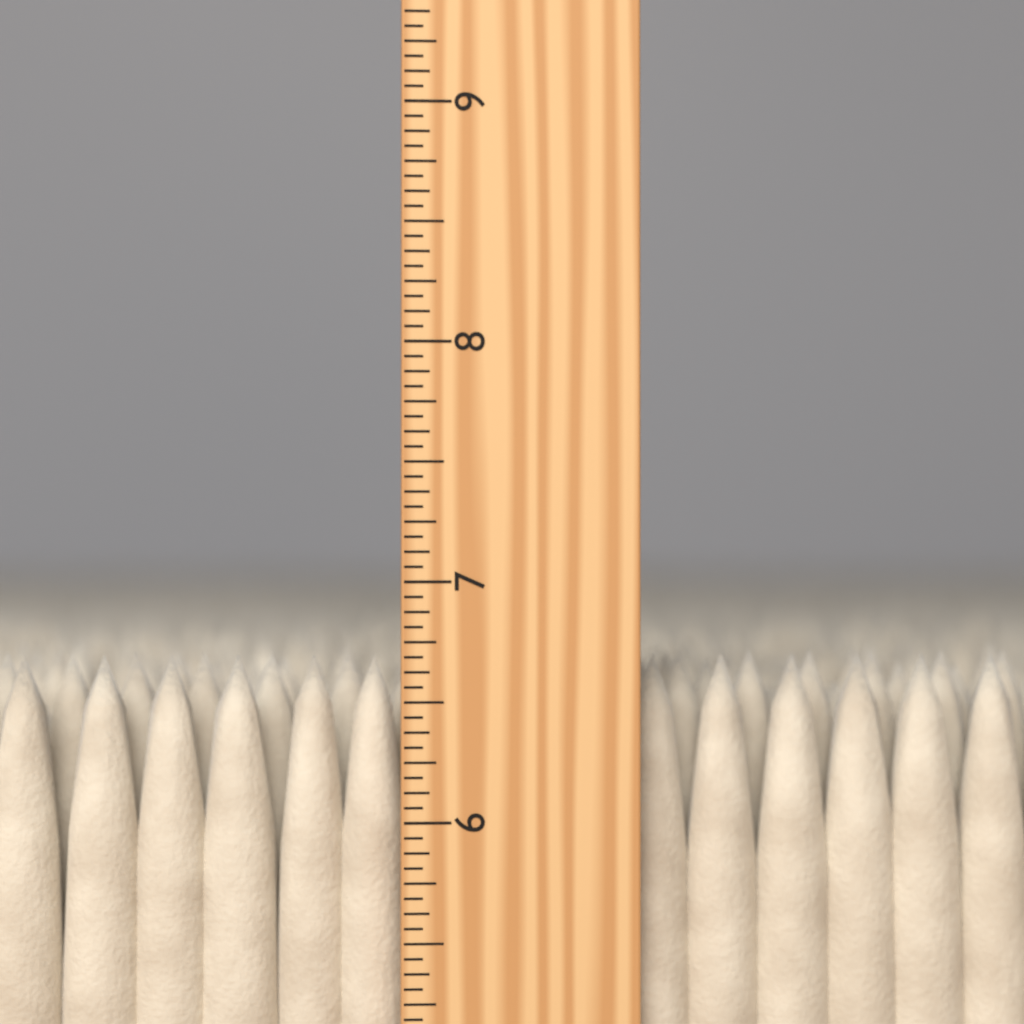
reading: 6.6875 inch
